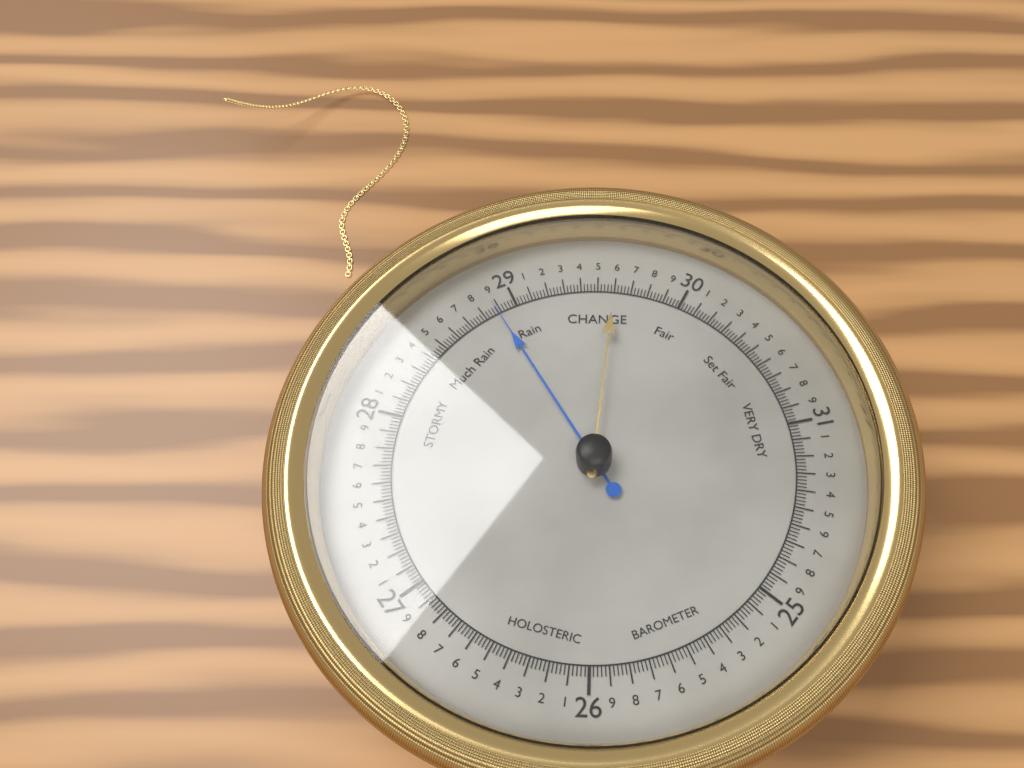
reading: 28.88 (no unit)
